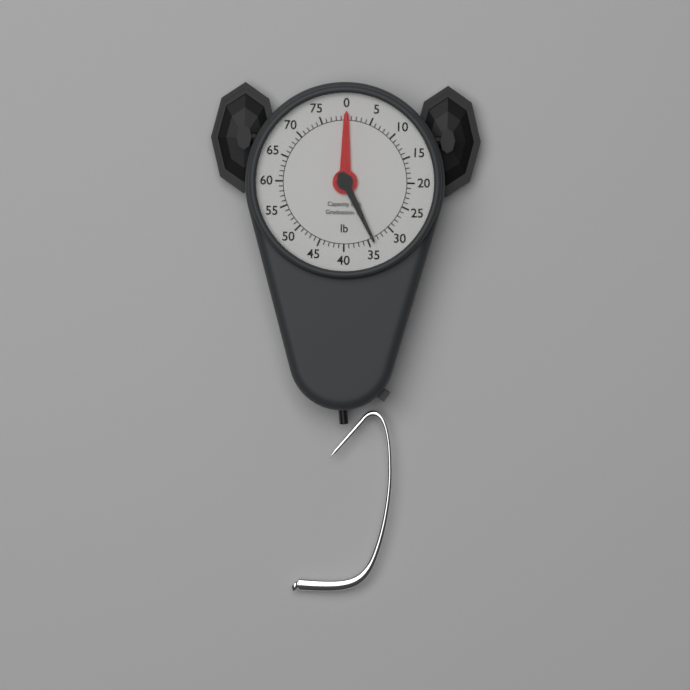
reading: 34 lb
